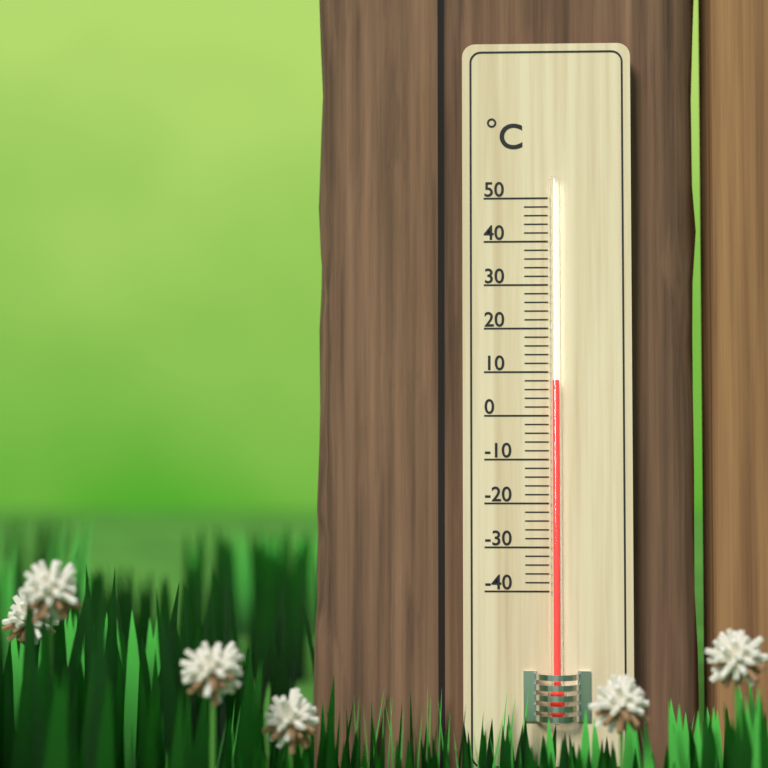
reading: 8 °C
